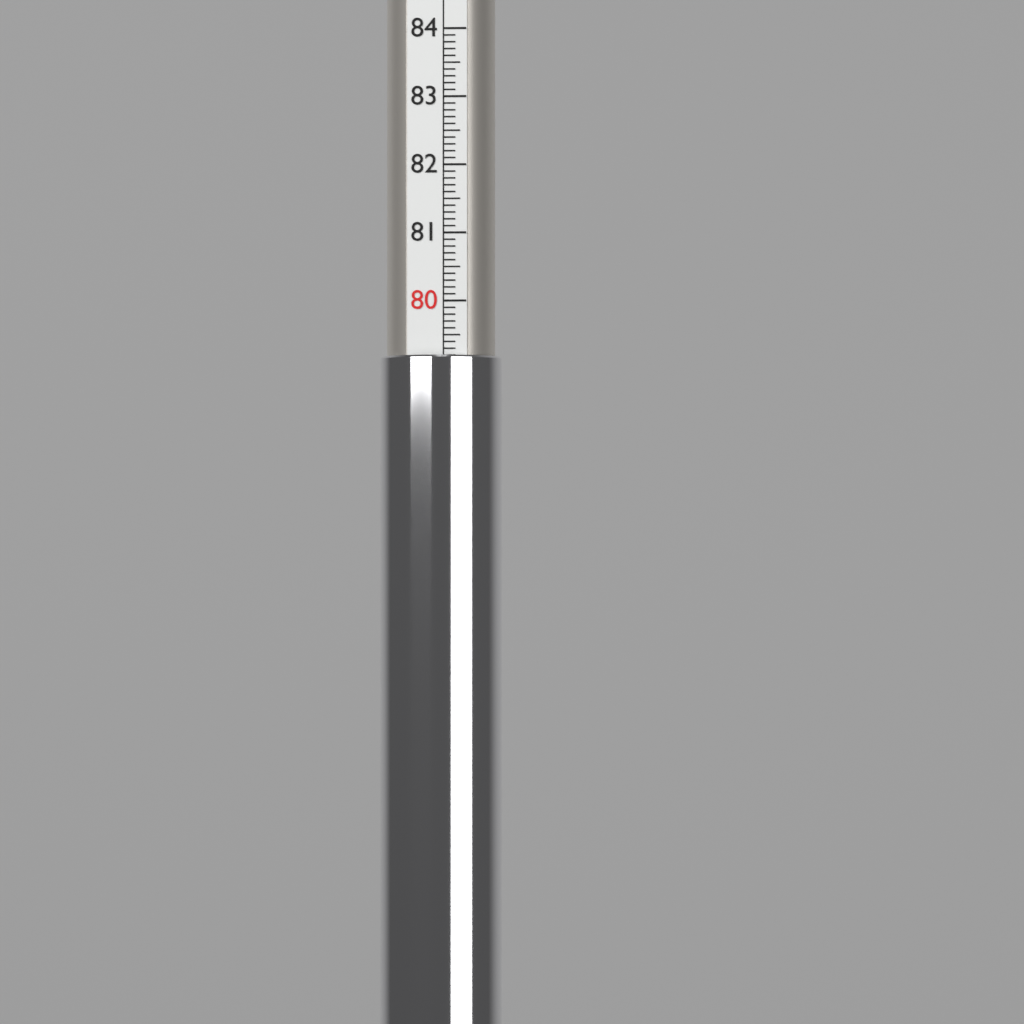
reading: 79.2 (no unit)
